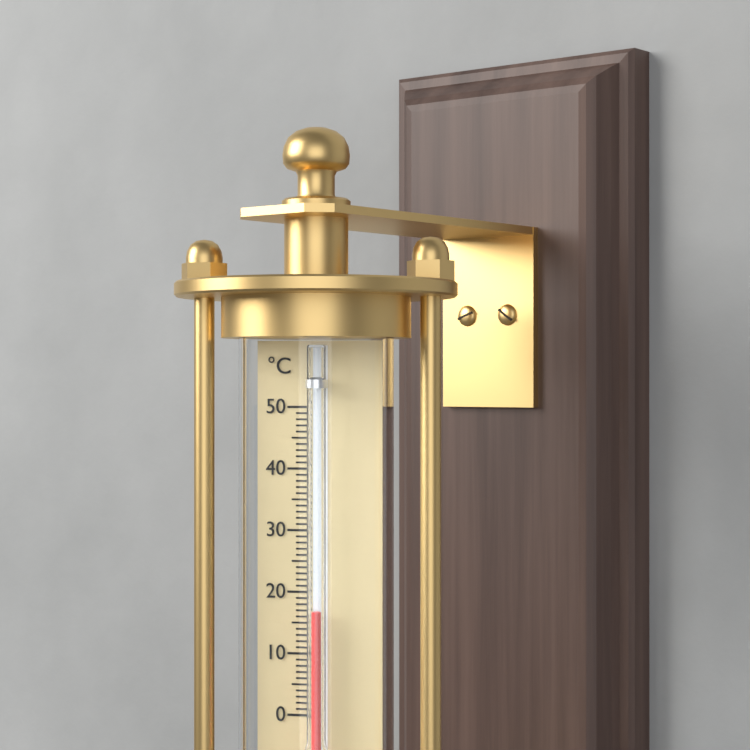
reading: 17 °C
